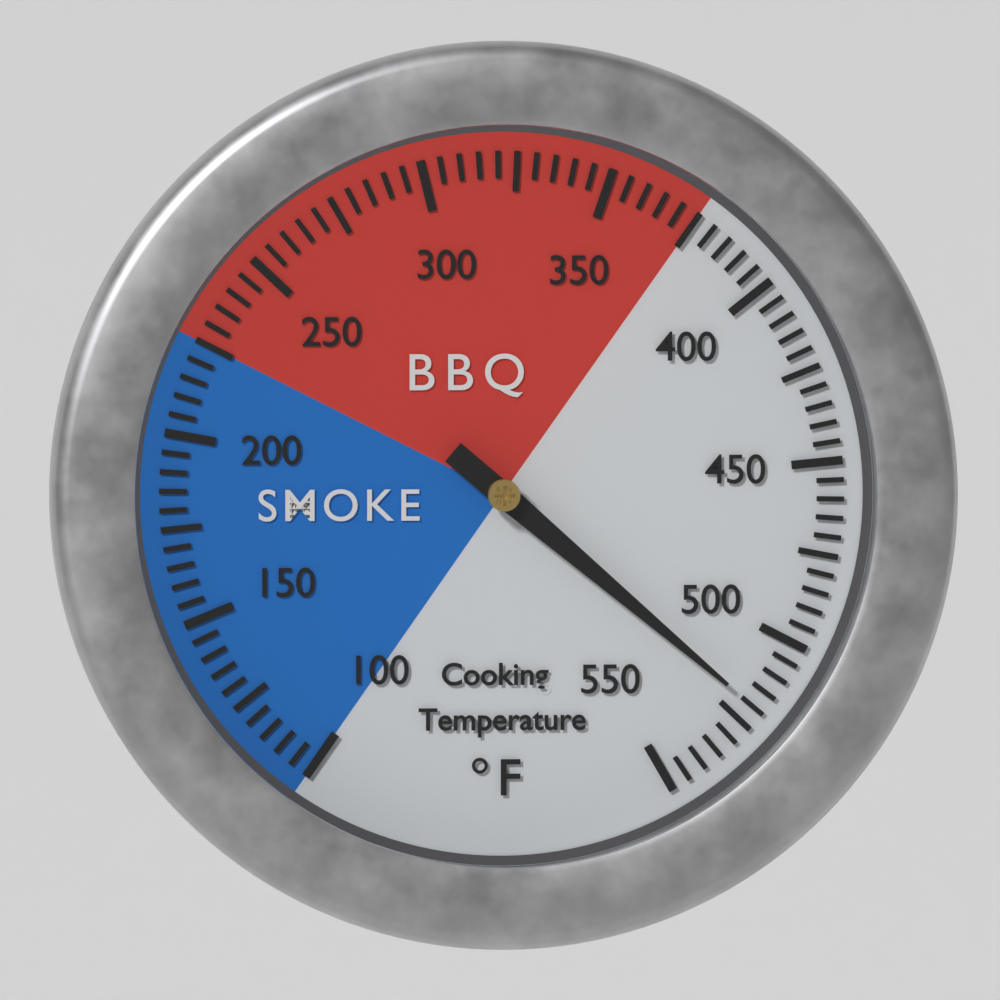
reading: 520 °F
